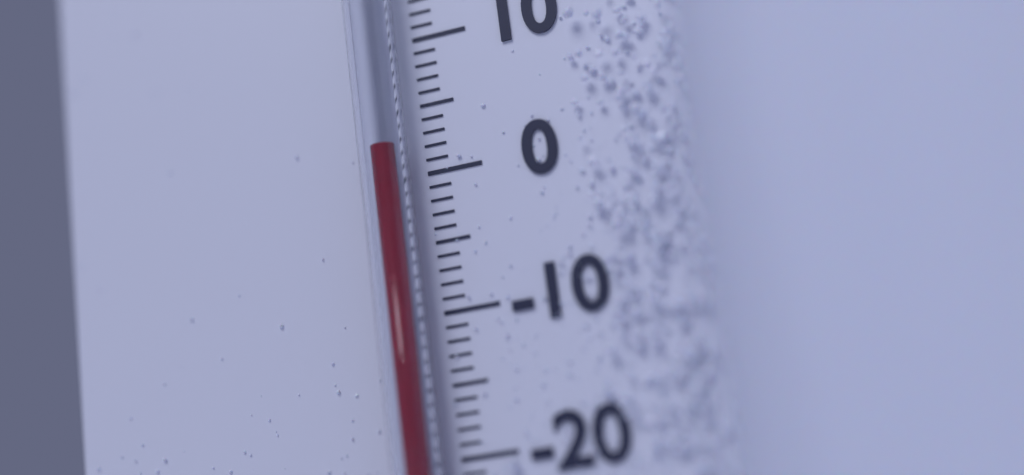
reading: 2 °C
